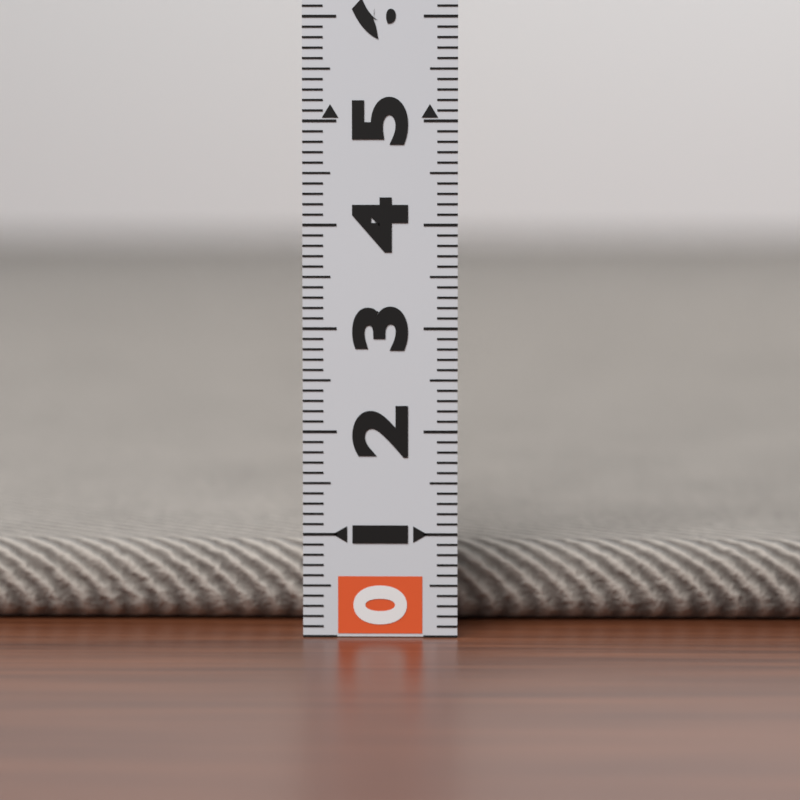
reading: 0.8 (no unit)
